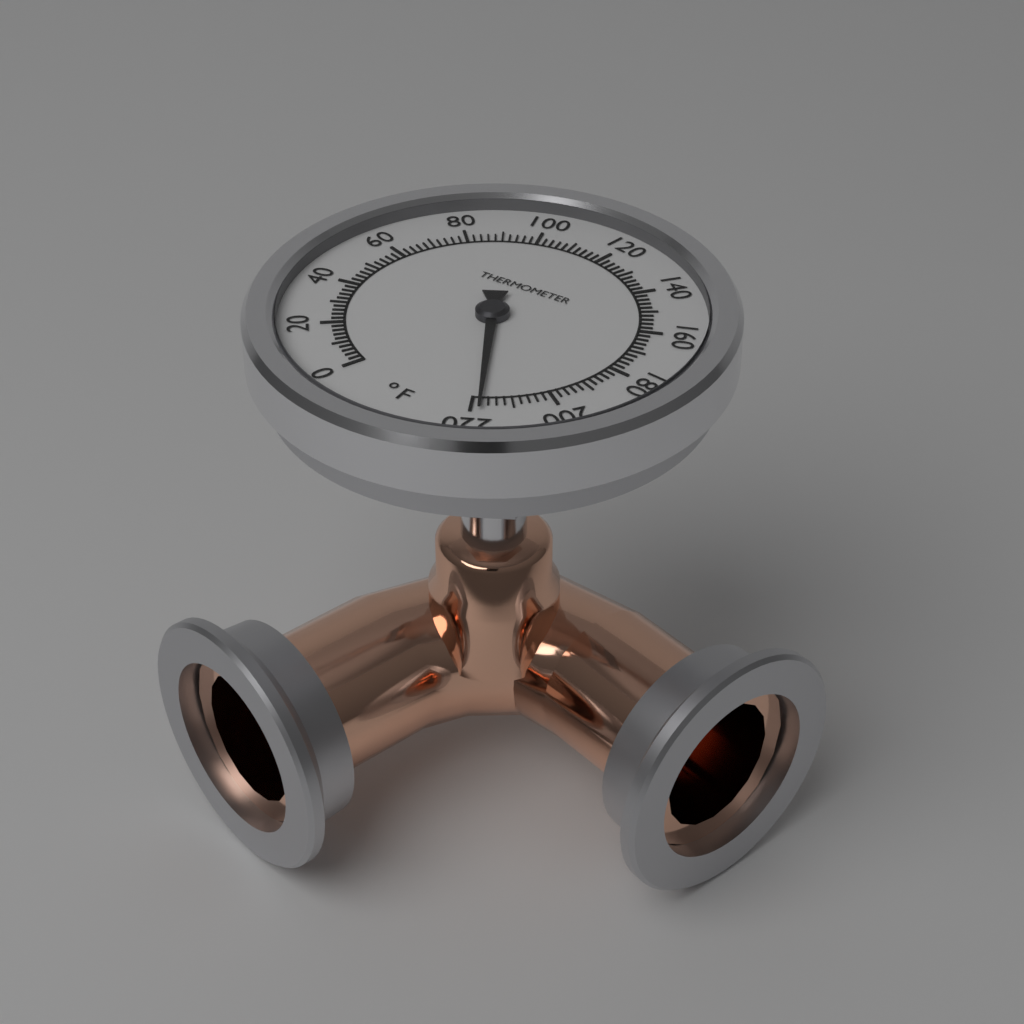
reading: 218 °F
